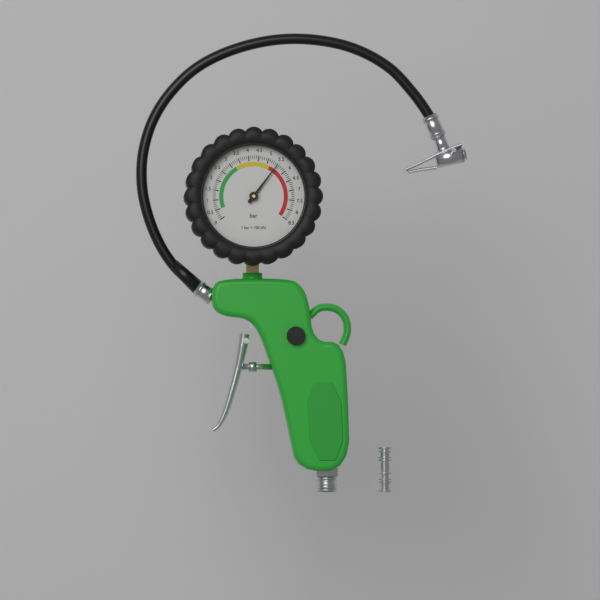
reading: 5.5 bar
